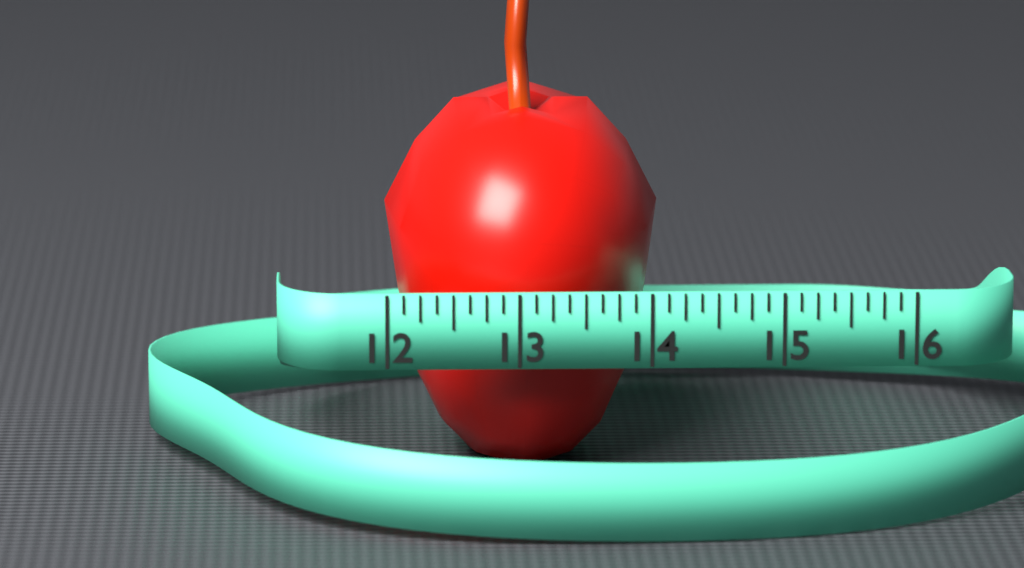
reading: 14.125 (no unit)
